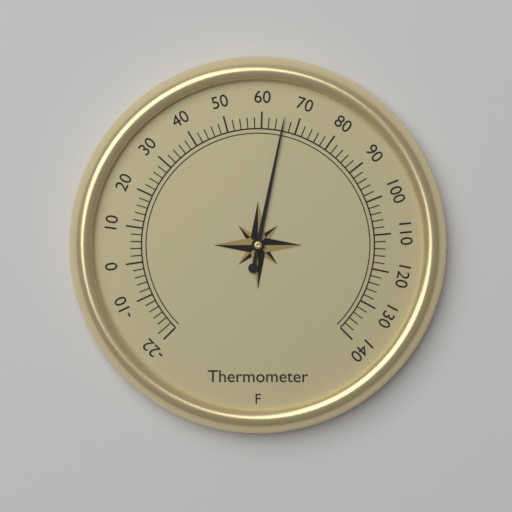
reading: 66 °F
